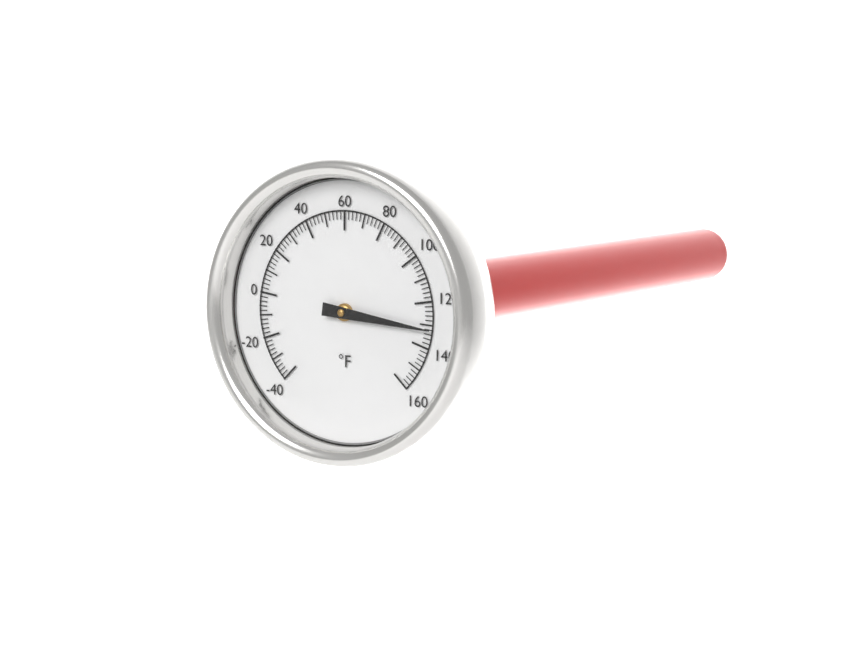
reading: 132 °F
